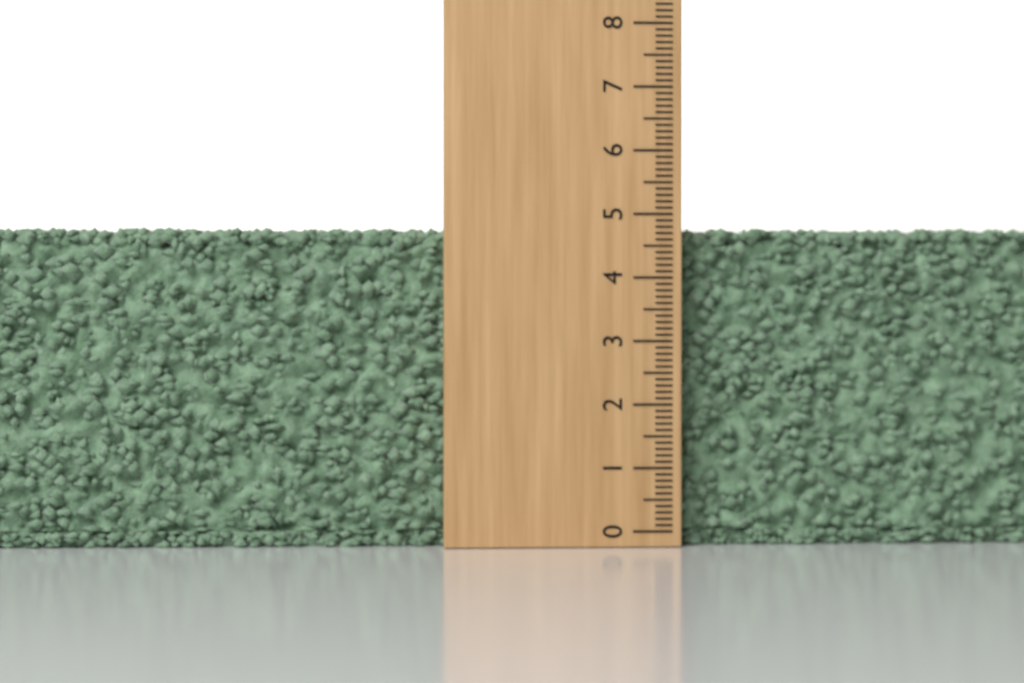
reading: 4.8 (no unit)
